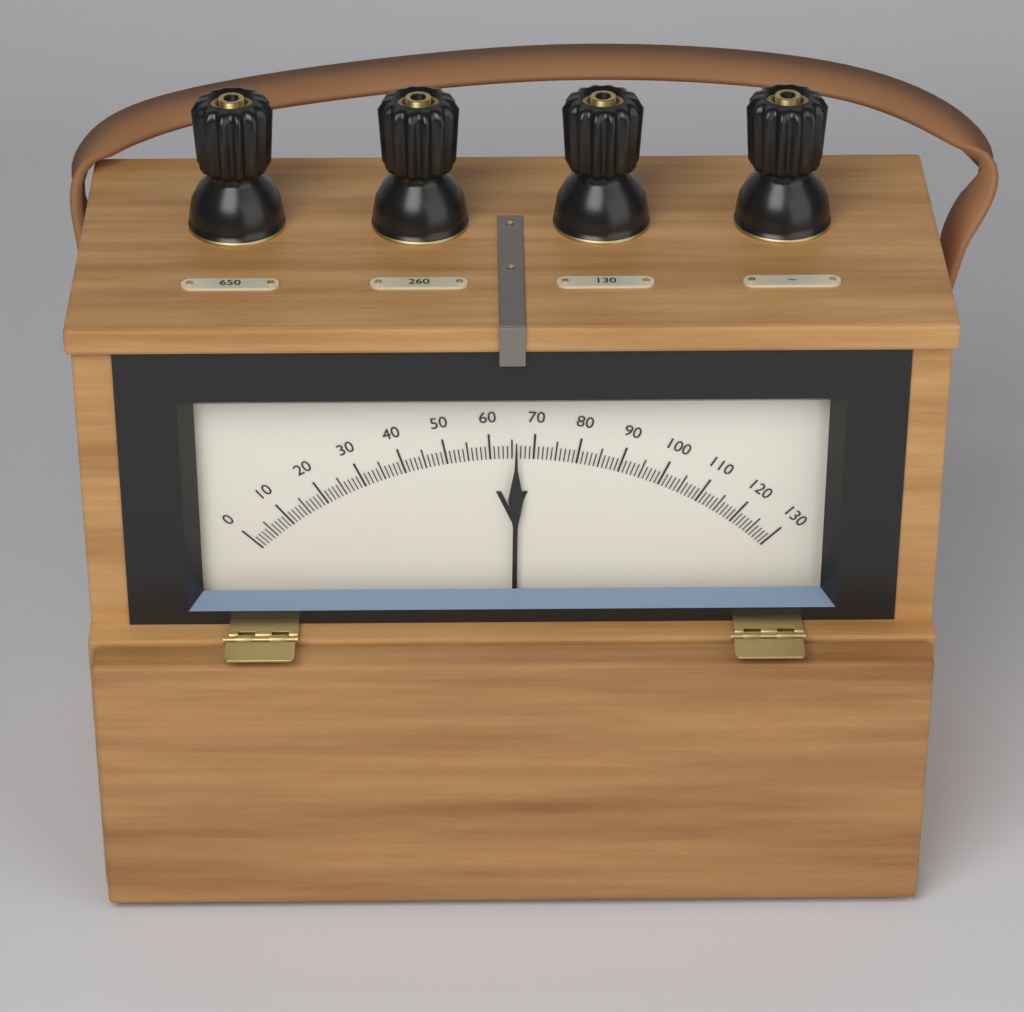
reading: 66 V
